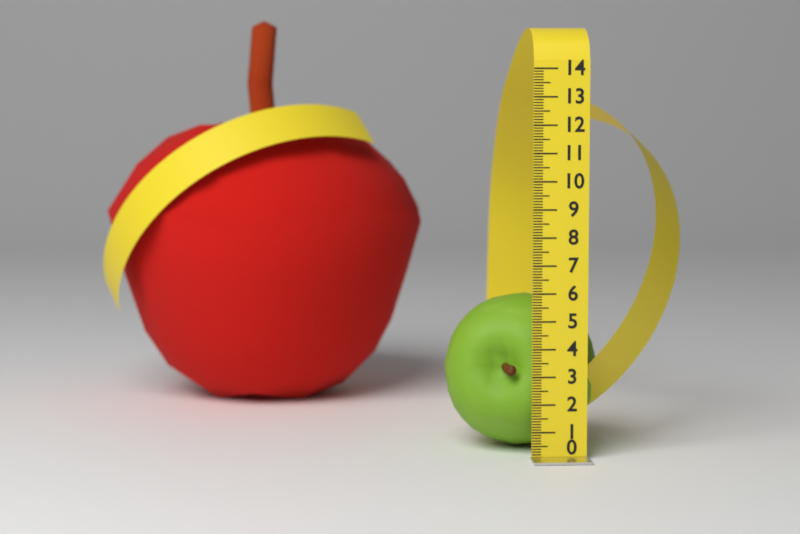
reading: 5.7 (no unit)
